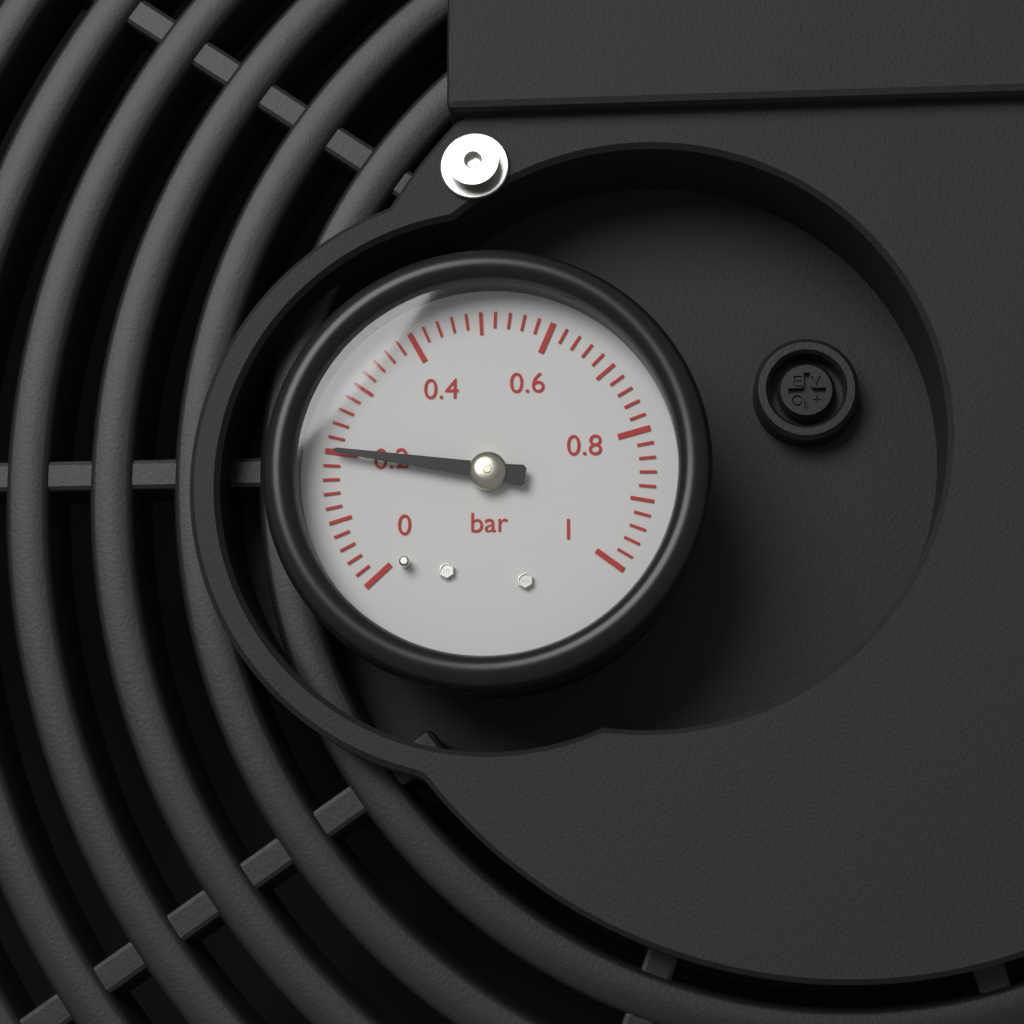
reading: 0.20 bar
